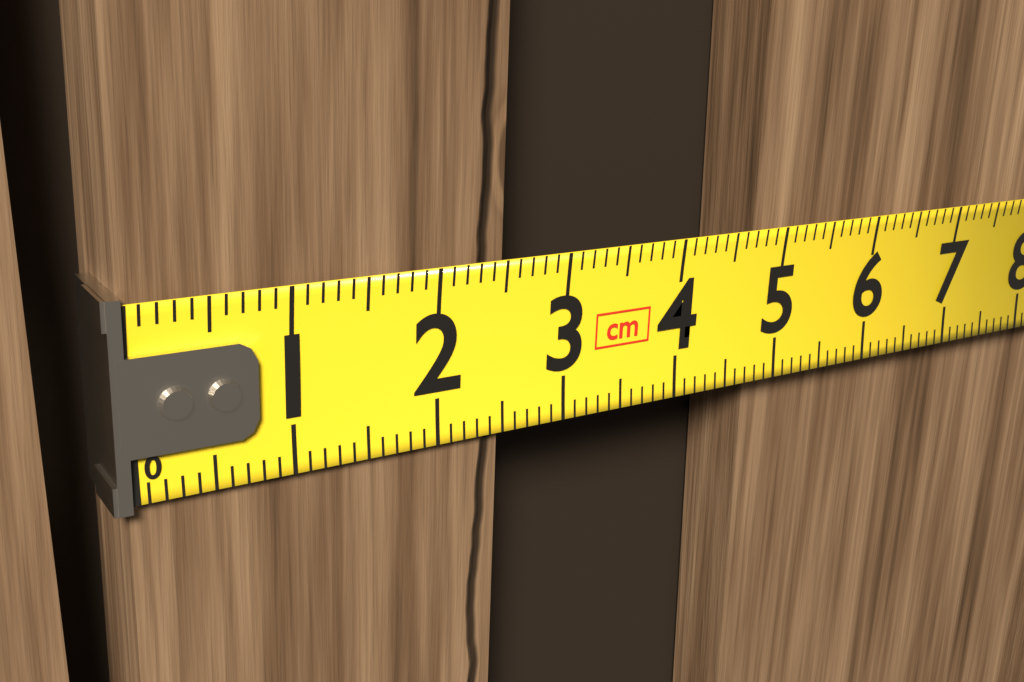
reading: 2.5 cm
